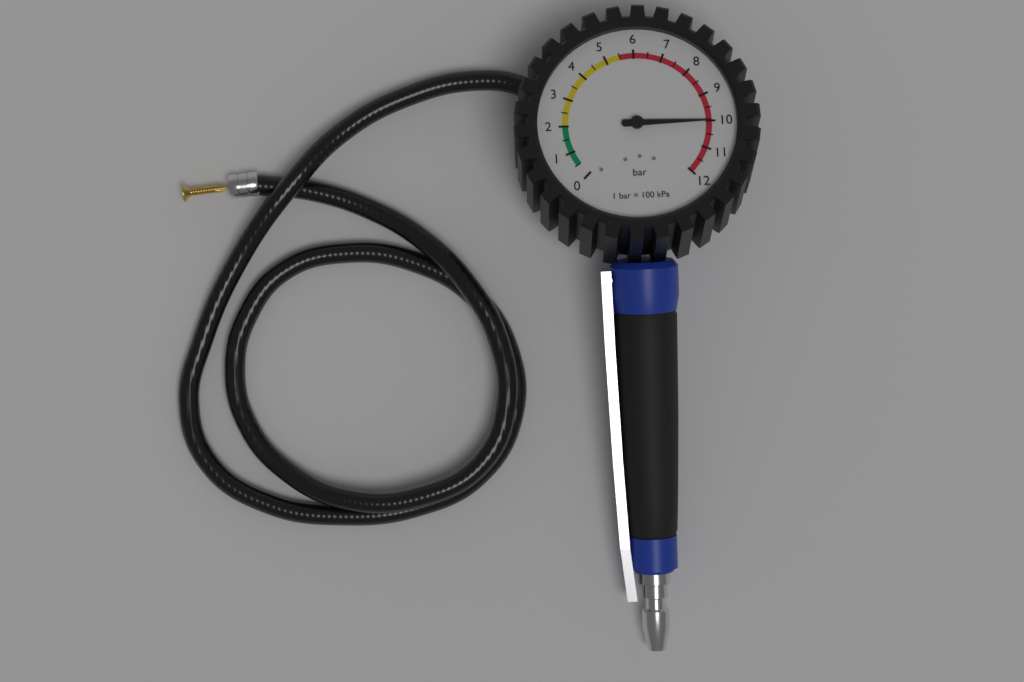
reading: 10.0 bar
